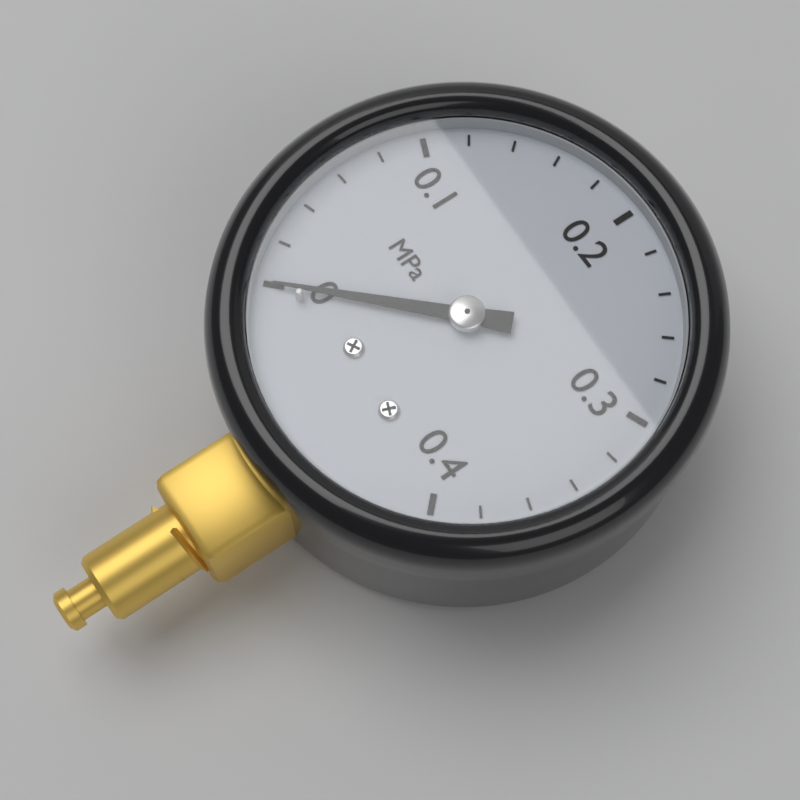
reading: 0.00 MPa
